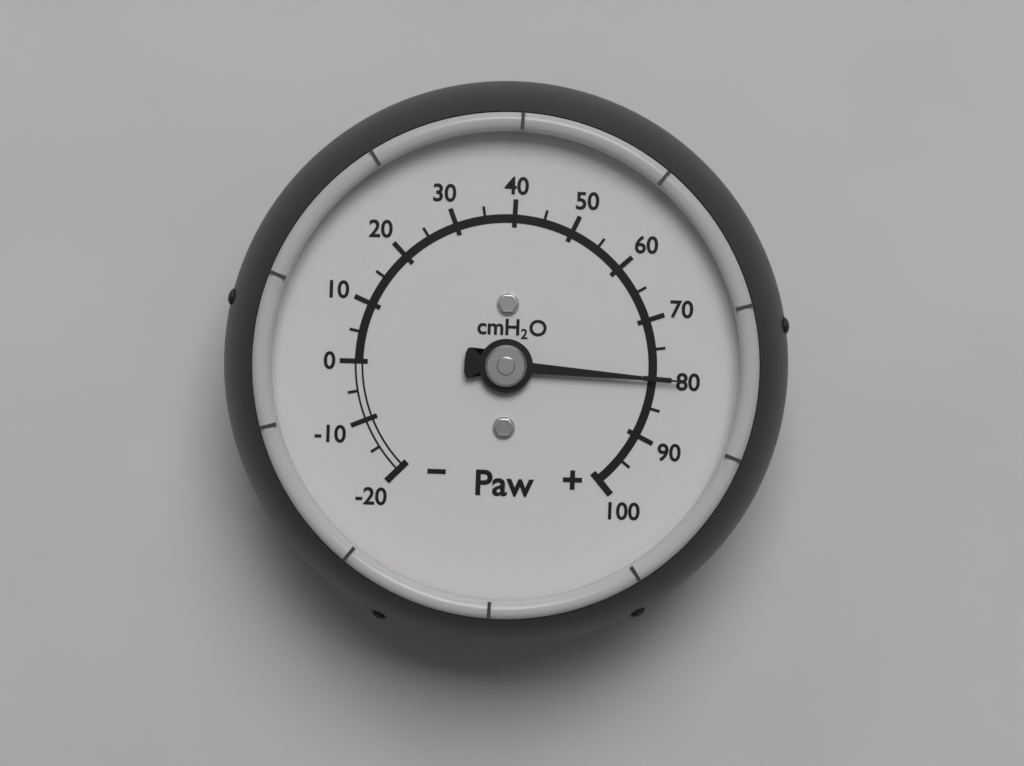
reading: 80 cmH2O
